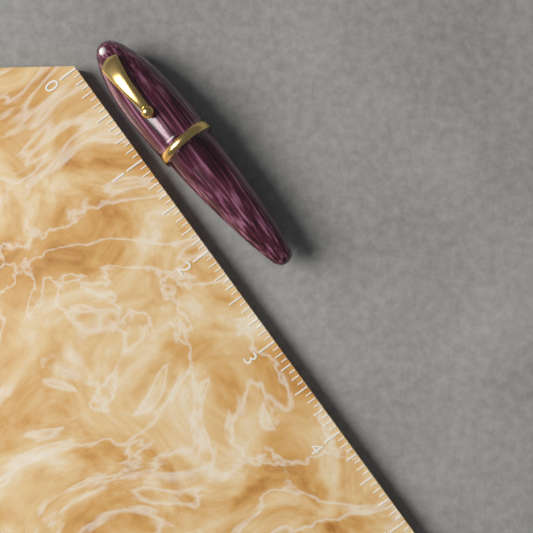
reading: 2.5000 (no unit)
